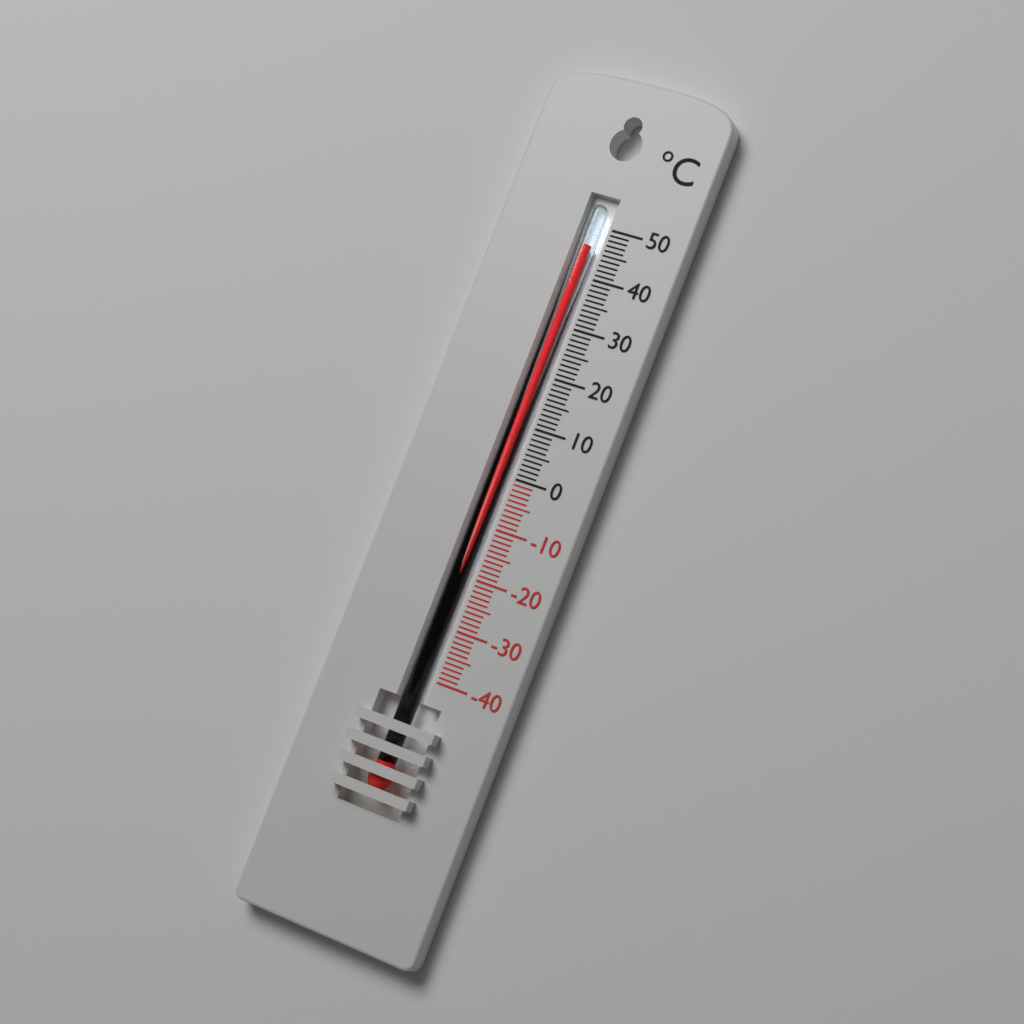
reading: 46 °C
